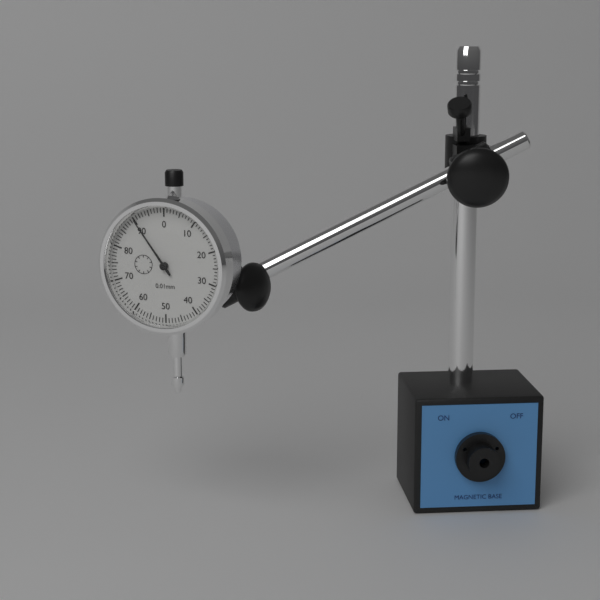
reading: 0.90 mm
